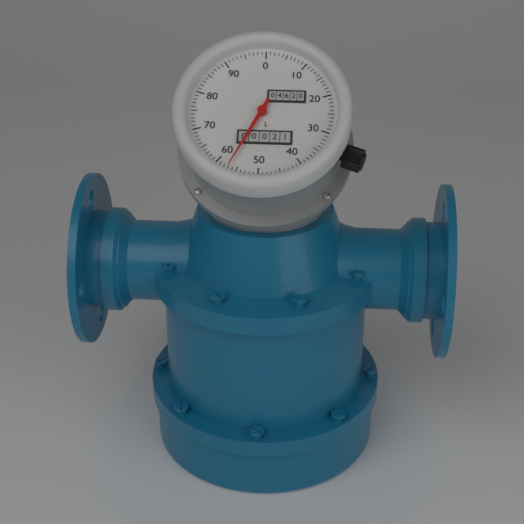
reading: 57 L
